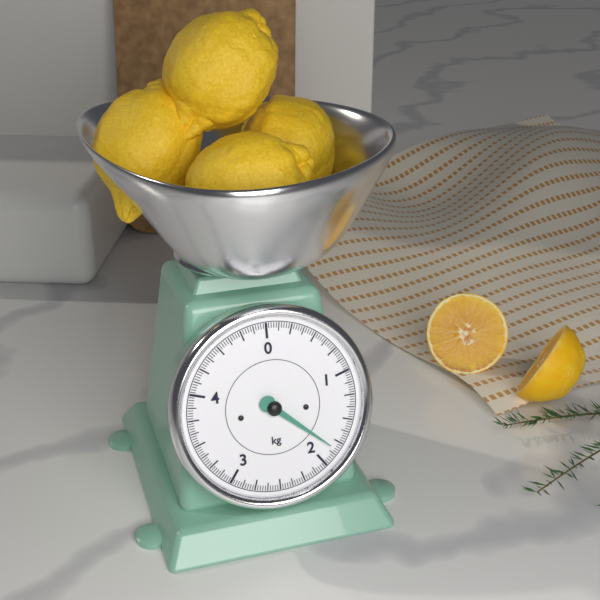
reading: 1.825 kg
